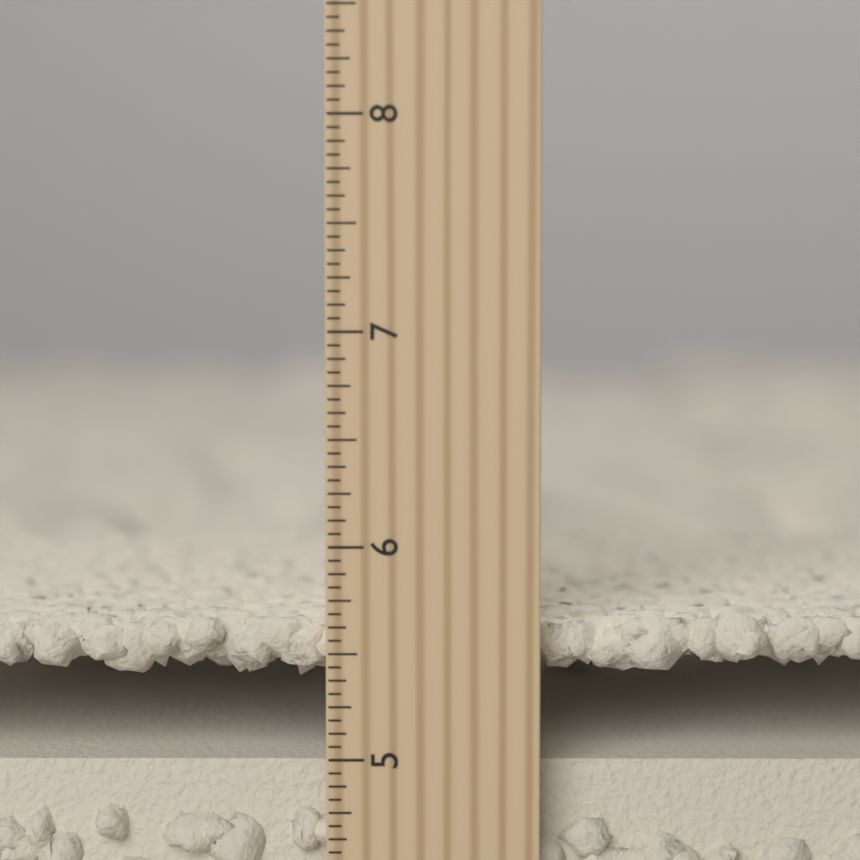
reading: 5.6250 inch
